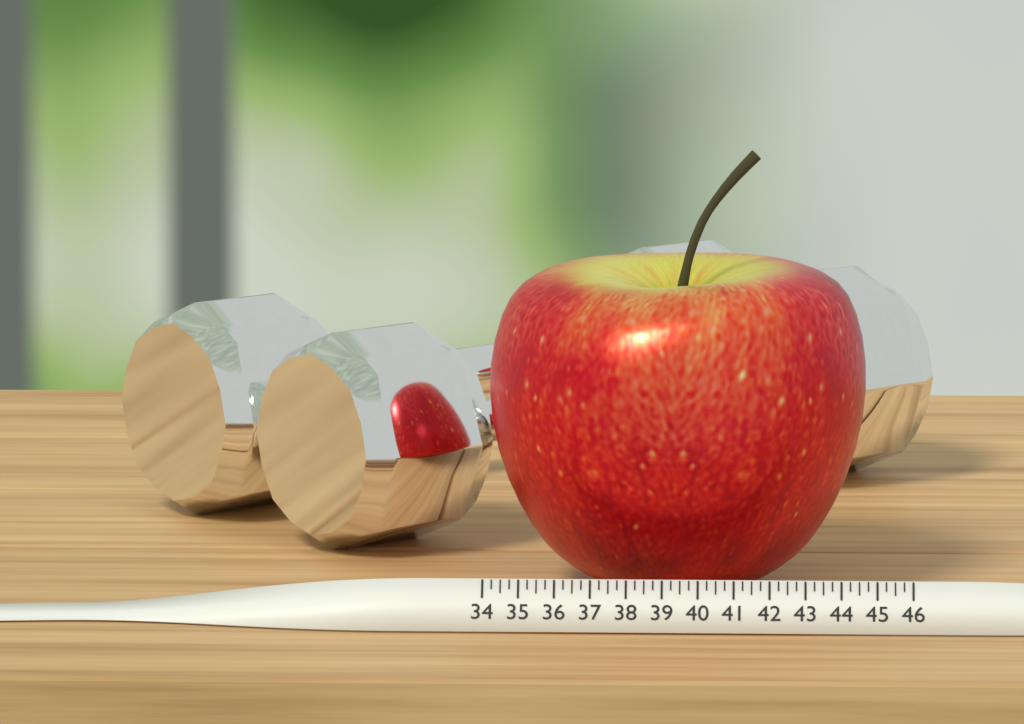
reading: 44.75 (no unit)
